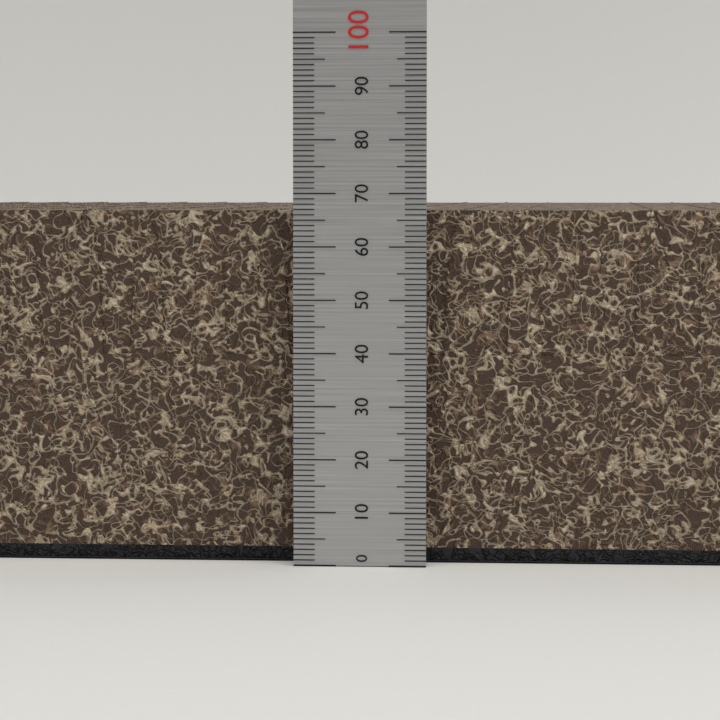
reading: 67 (no unit)
